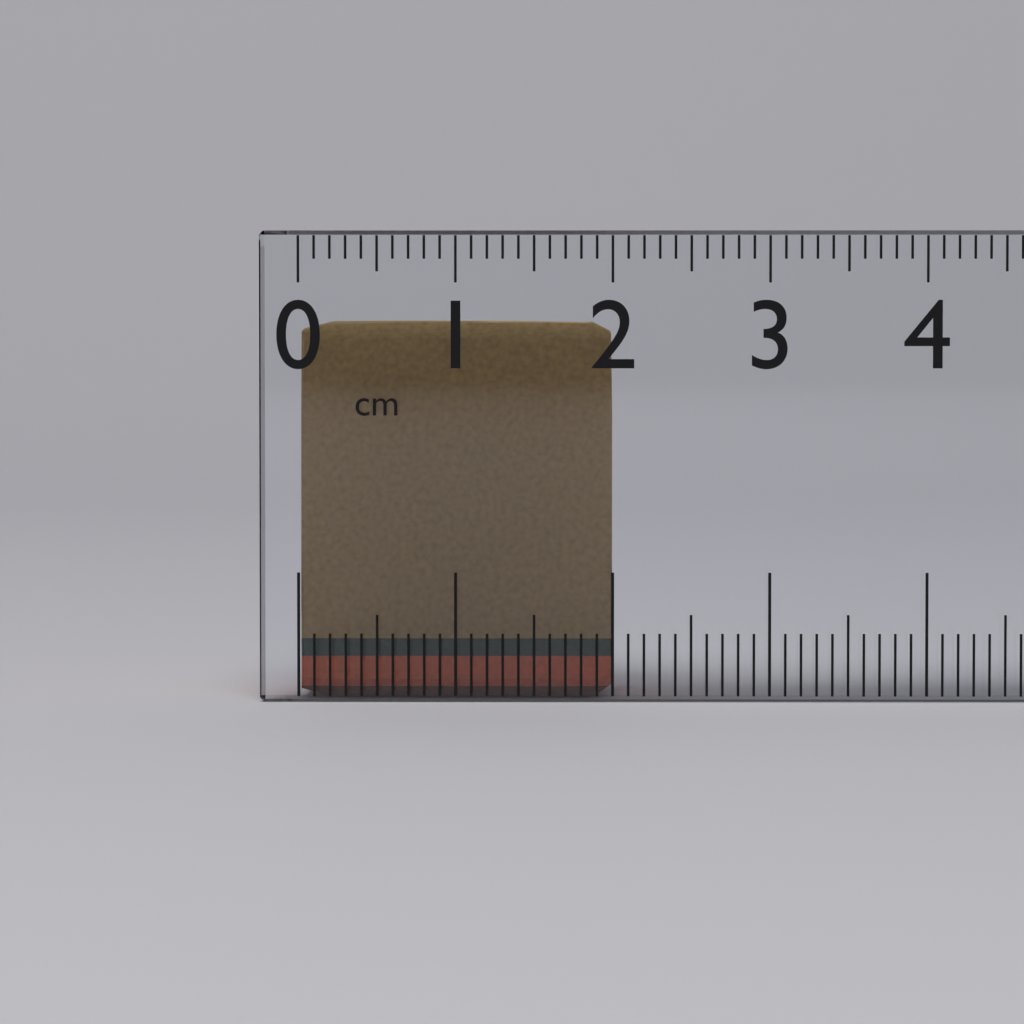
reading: 2.0 cm
